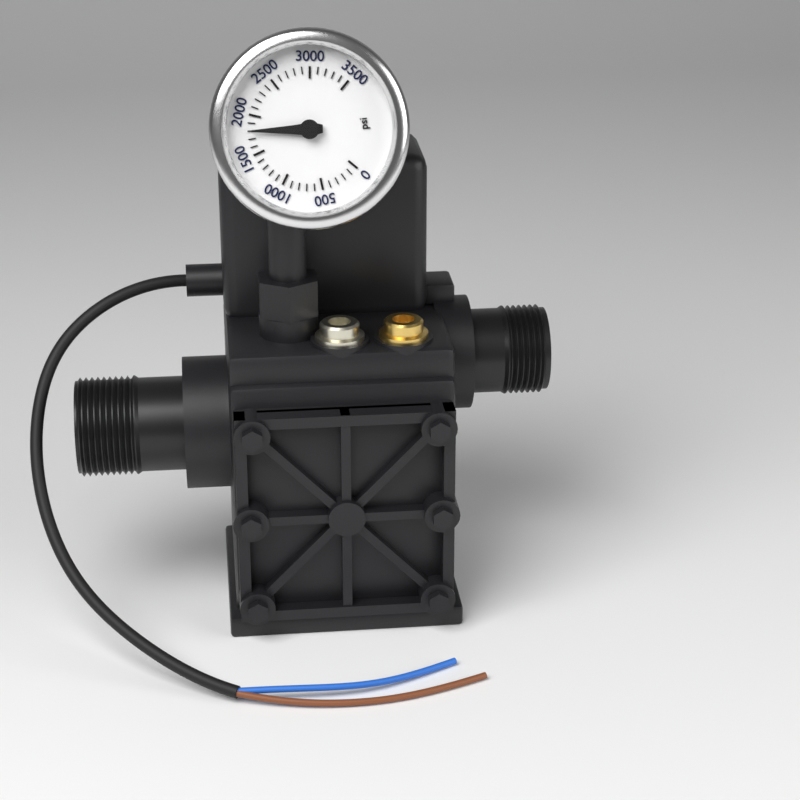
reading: 1800 psi
